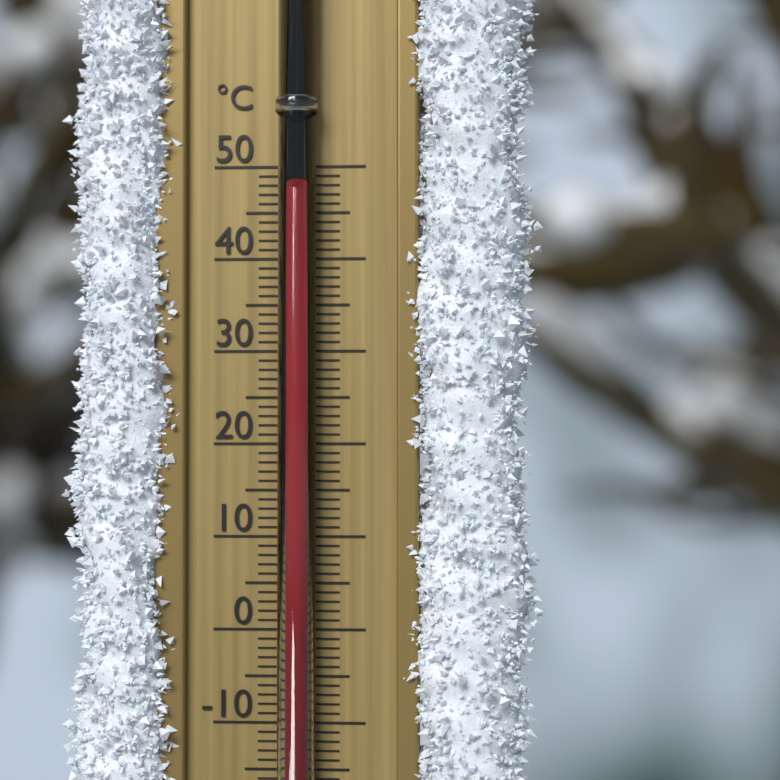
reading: 47 °C
